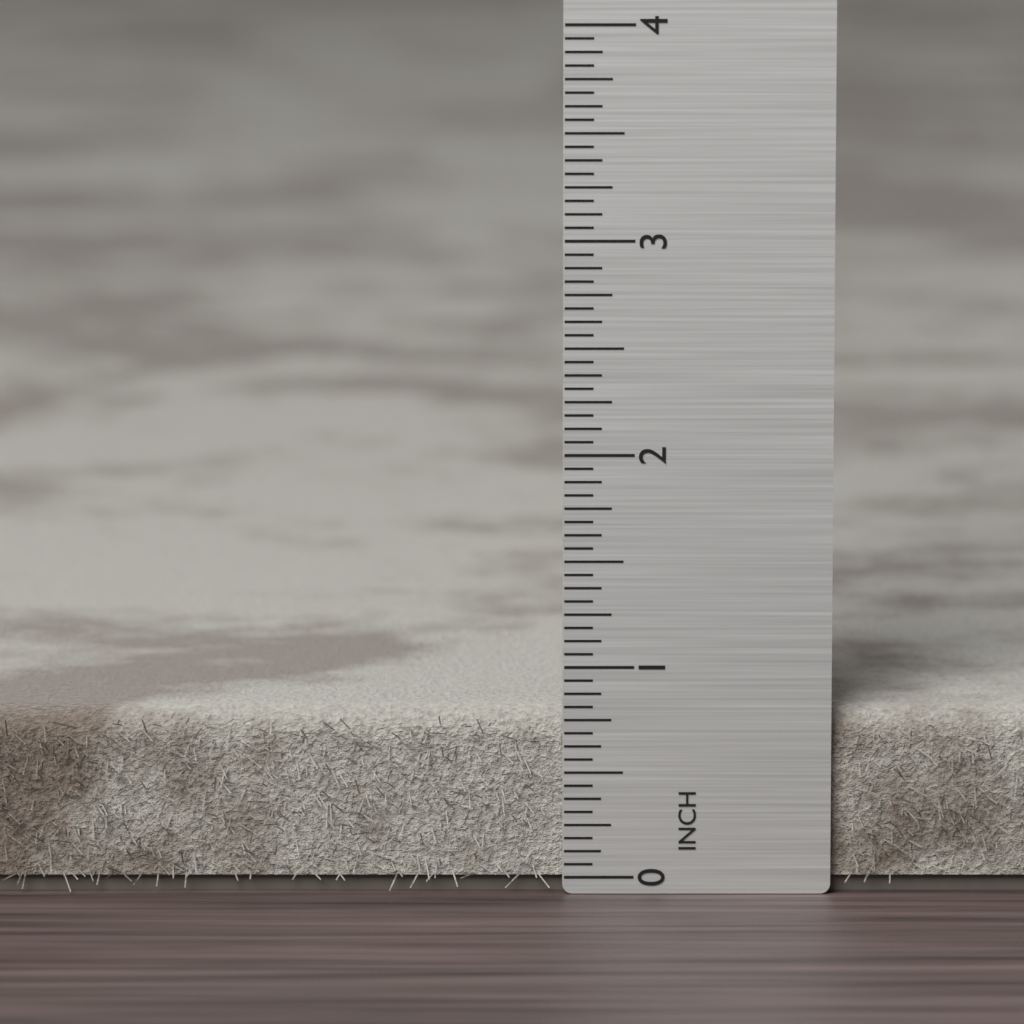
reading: 0.8000 in
